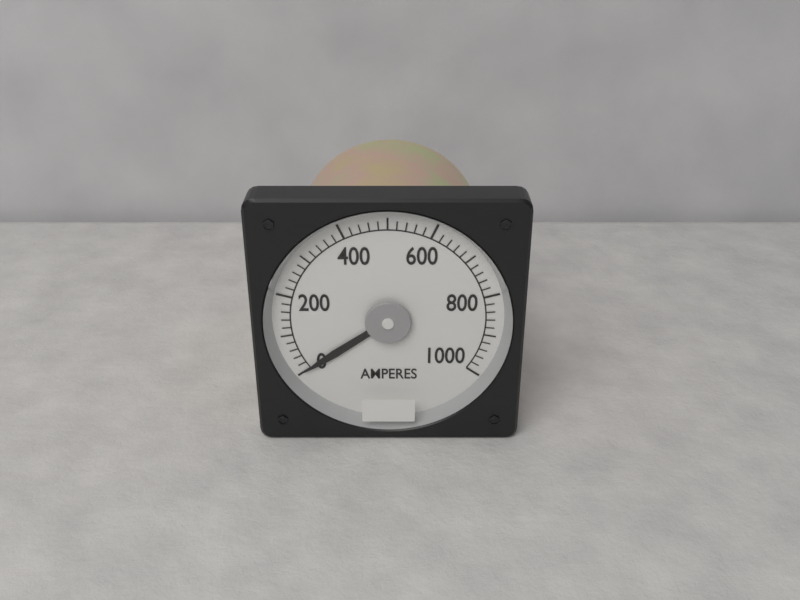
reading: 0 A
